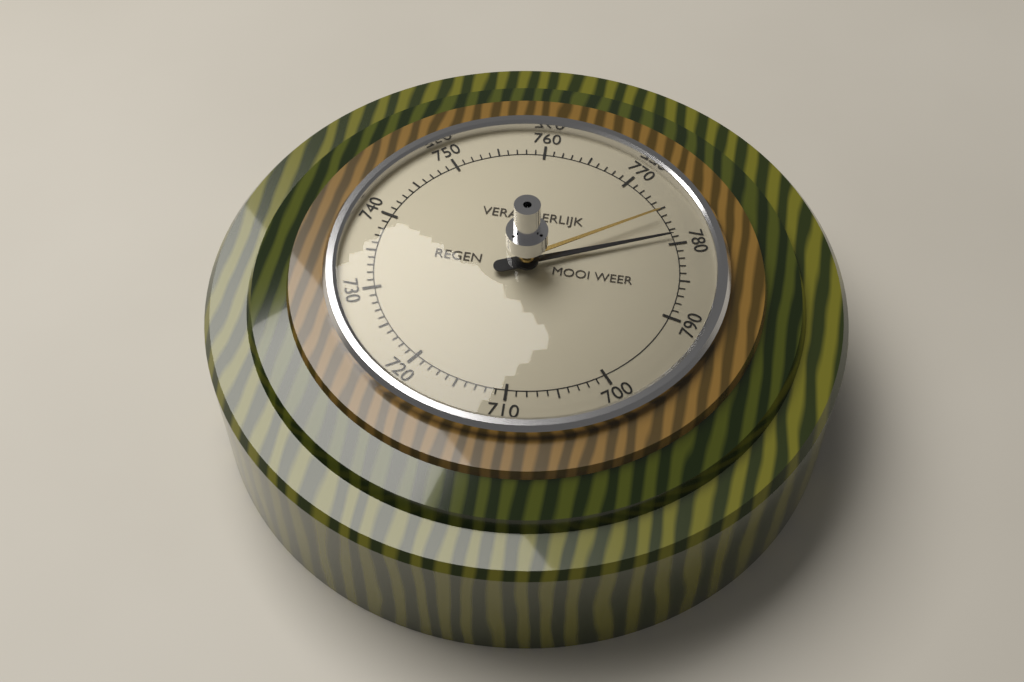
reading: 779 (no unit)
